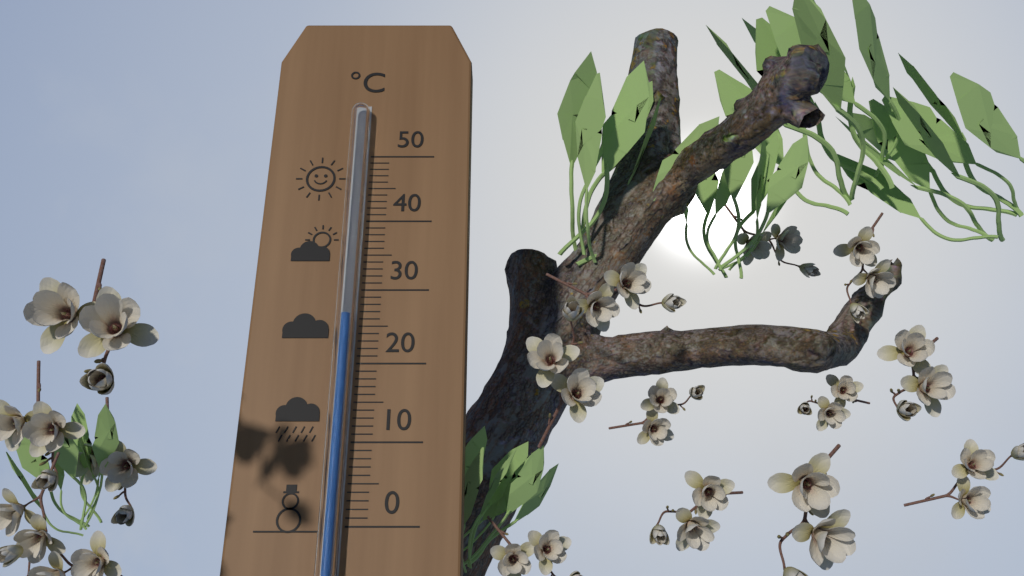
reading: 26 °C
